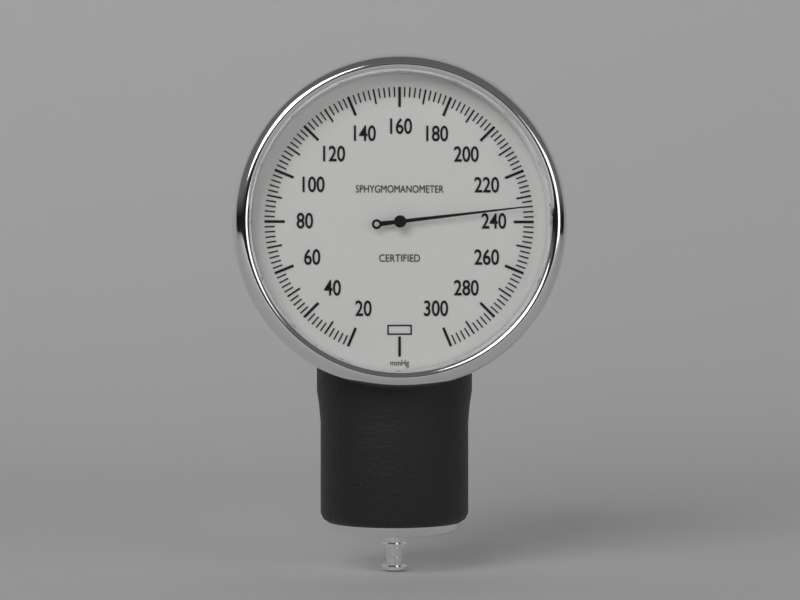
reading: 234 mmHg
